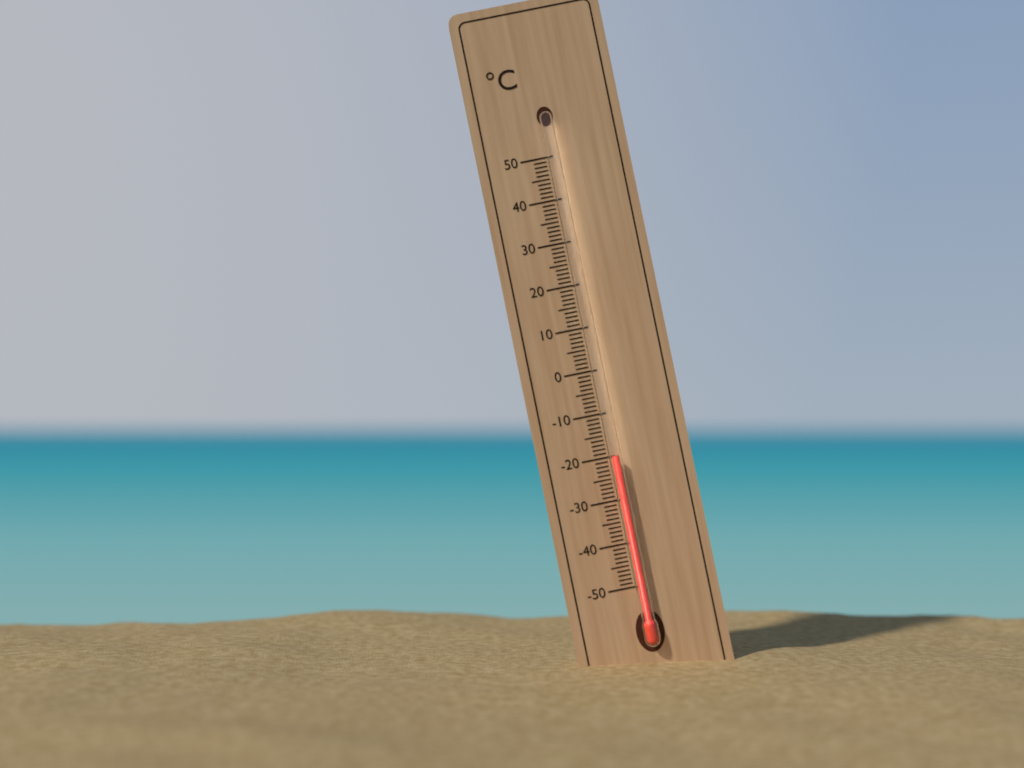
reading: -20 °C
